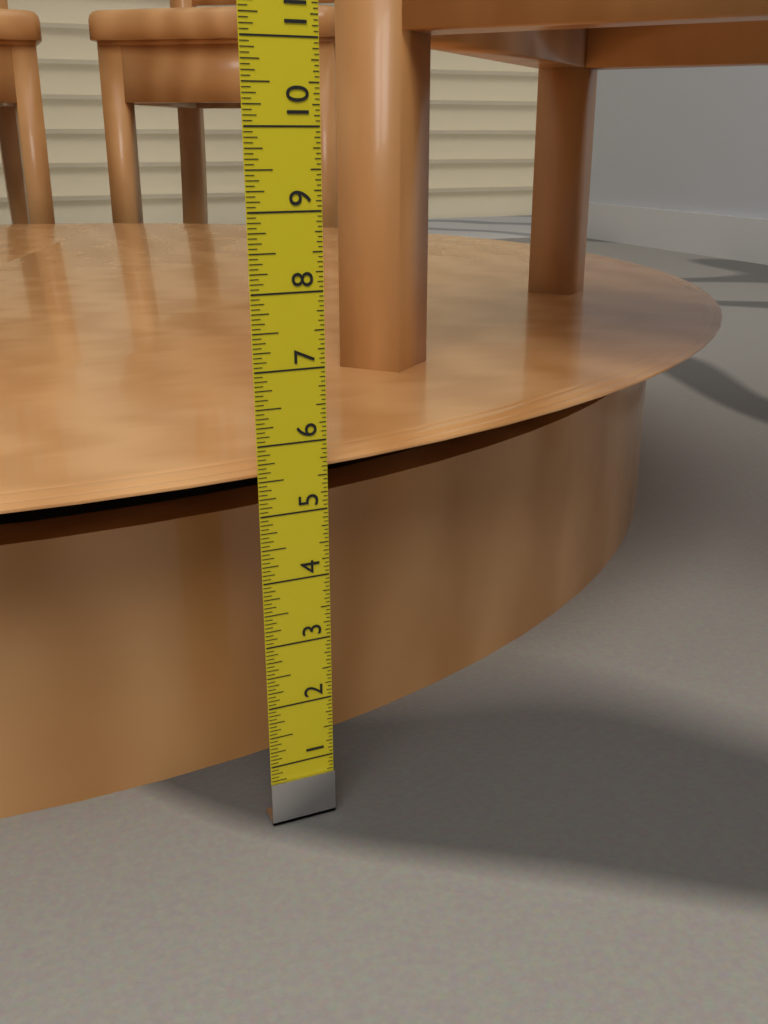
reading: 5.6250 in
